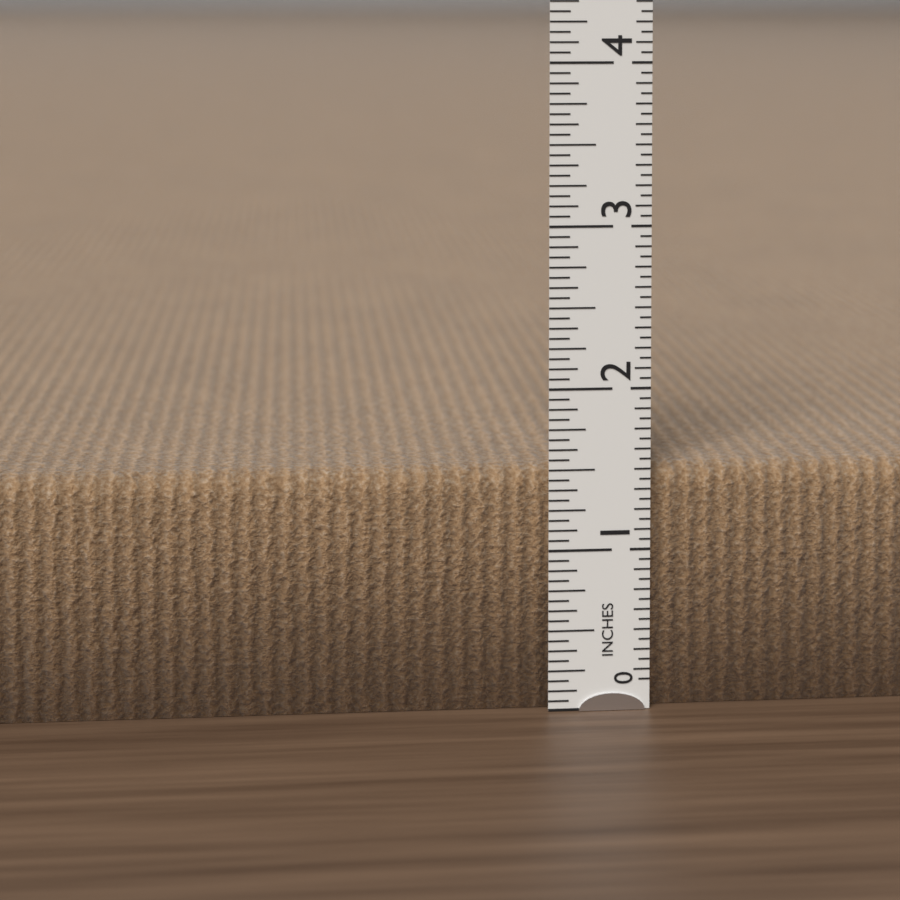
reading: 1.5000 in
